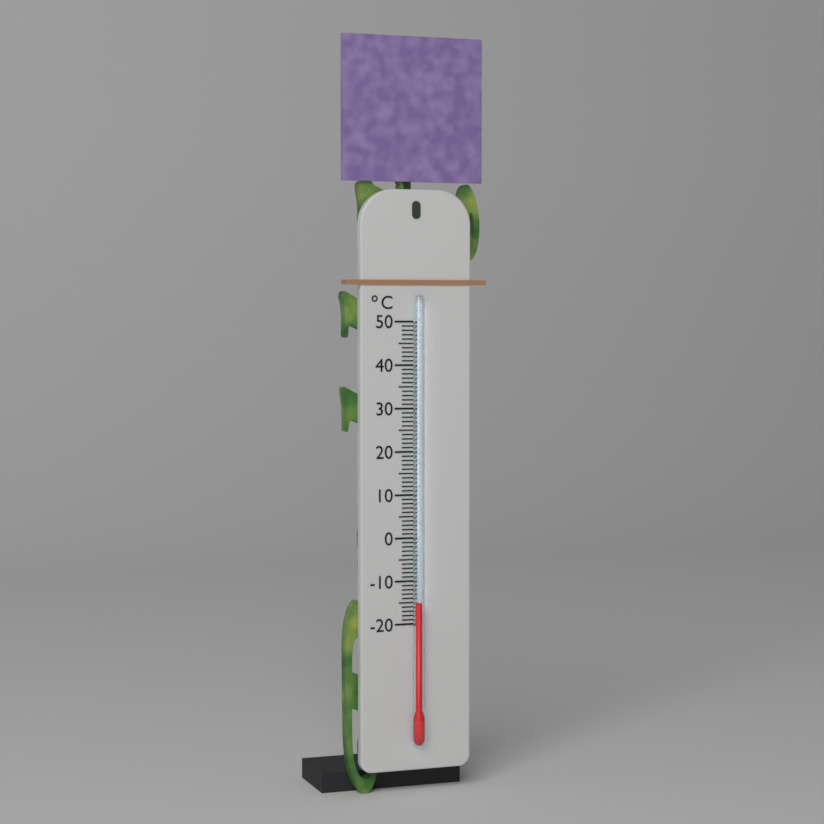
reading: -15 °C
